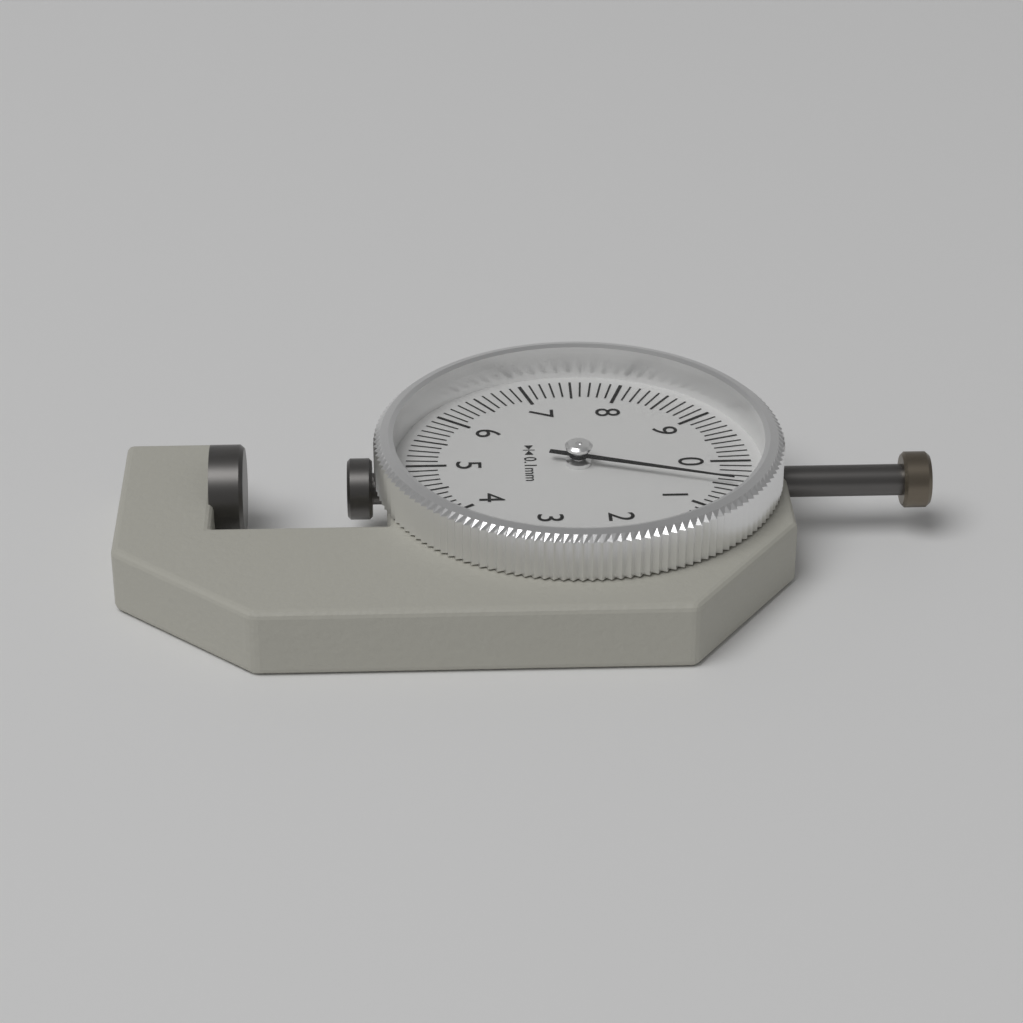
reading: 0.5 mm
